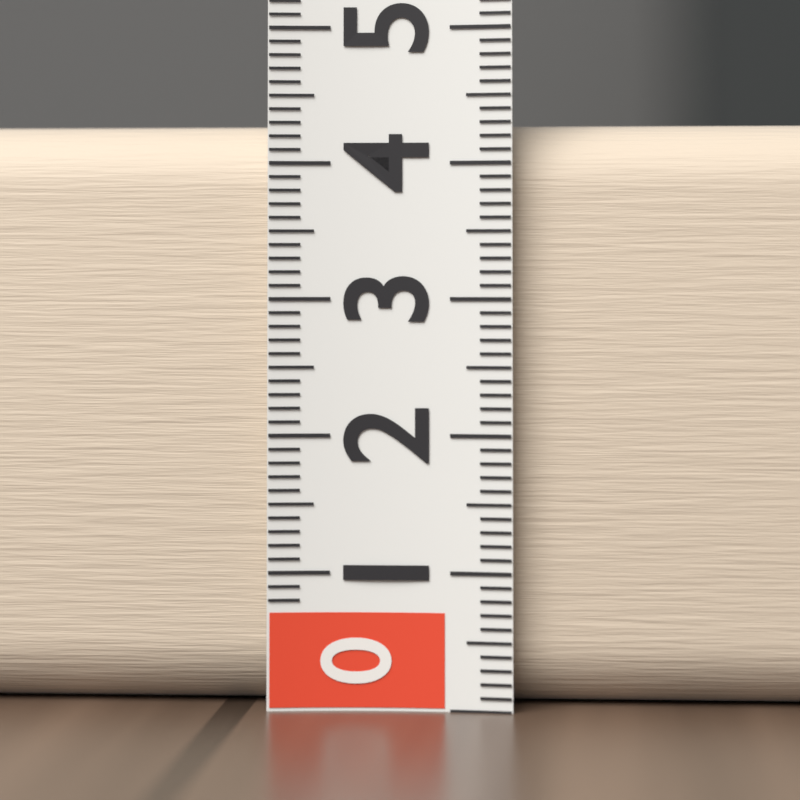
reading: 4.3 (no unit)
